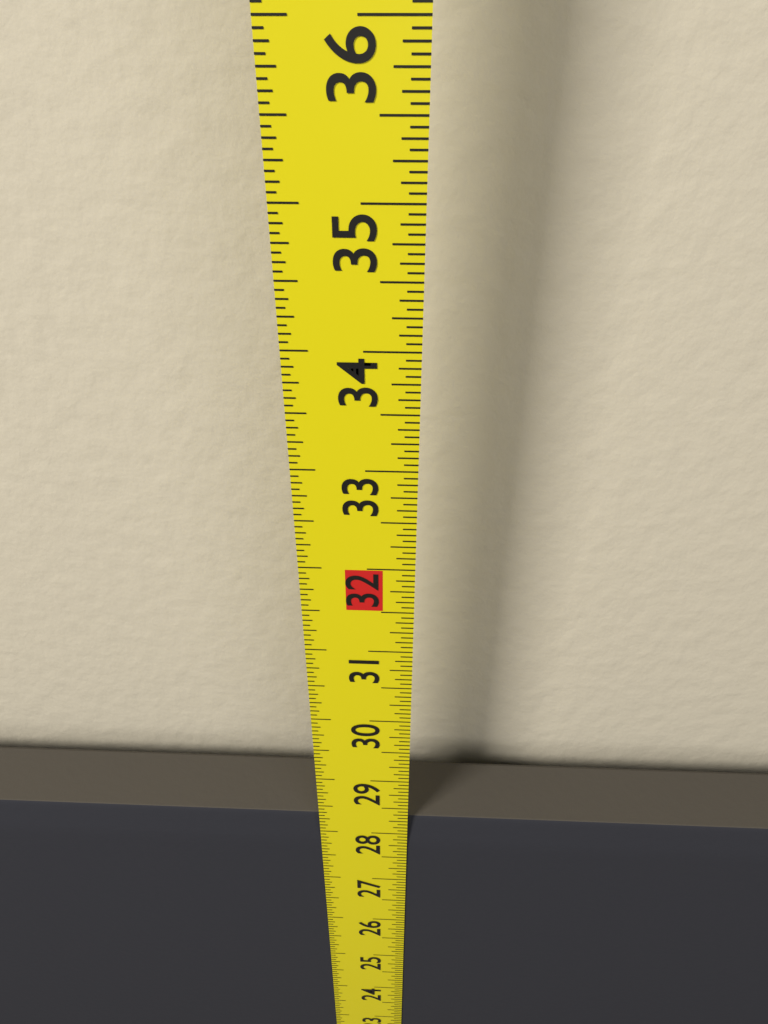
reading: 28.2500 in
